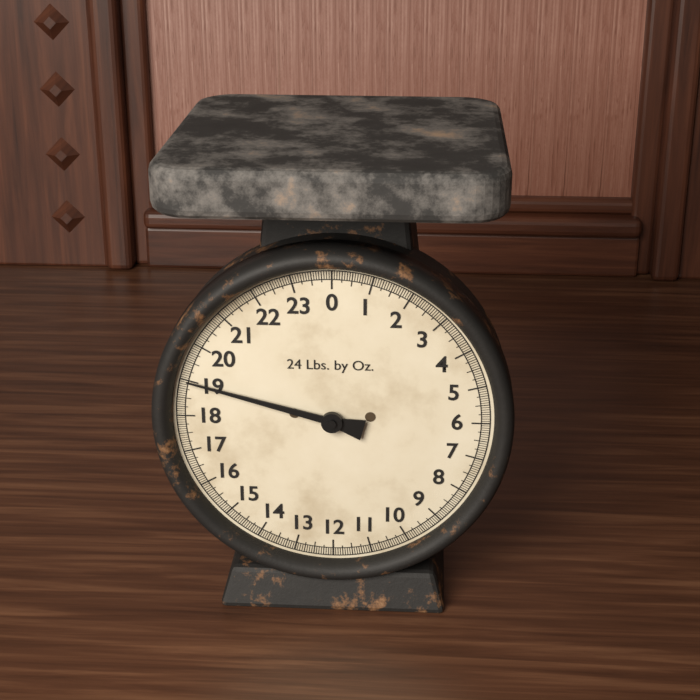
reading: 19.0000 lb
